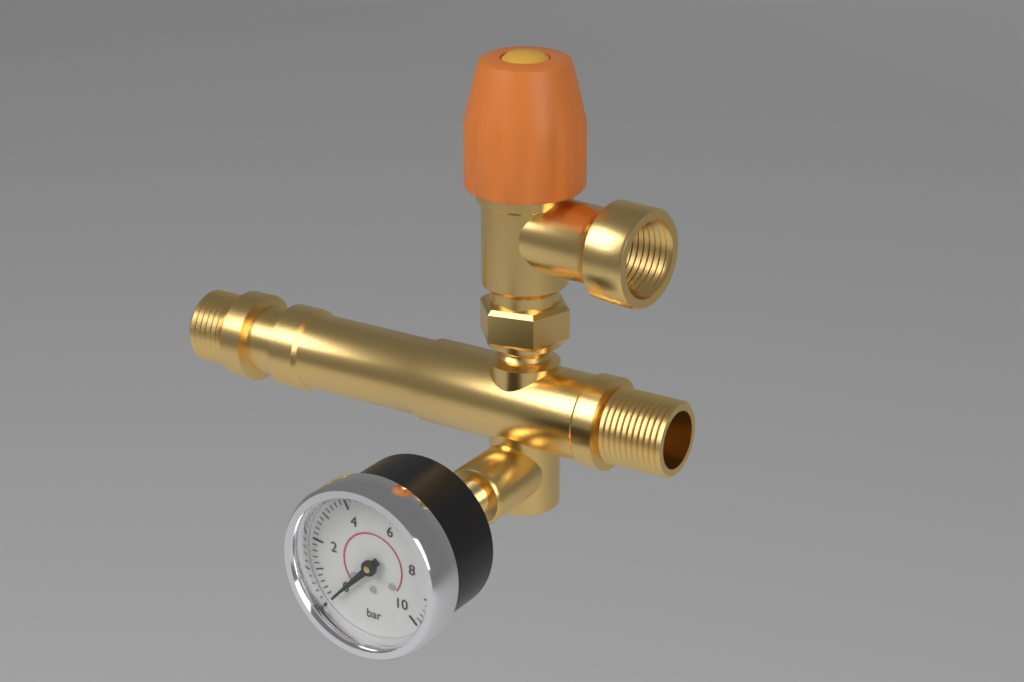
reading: 0.0 bar
